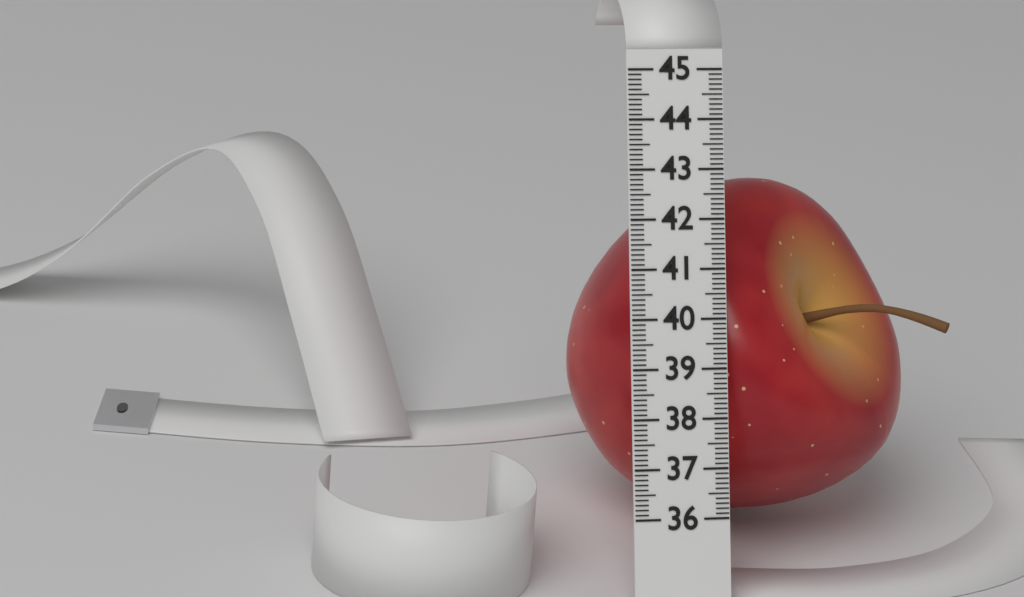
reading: 42.9 (no unit)
